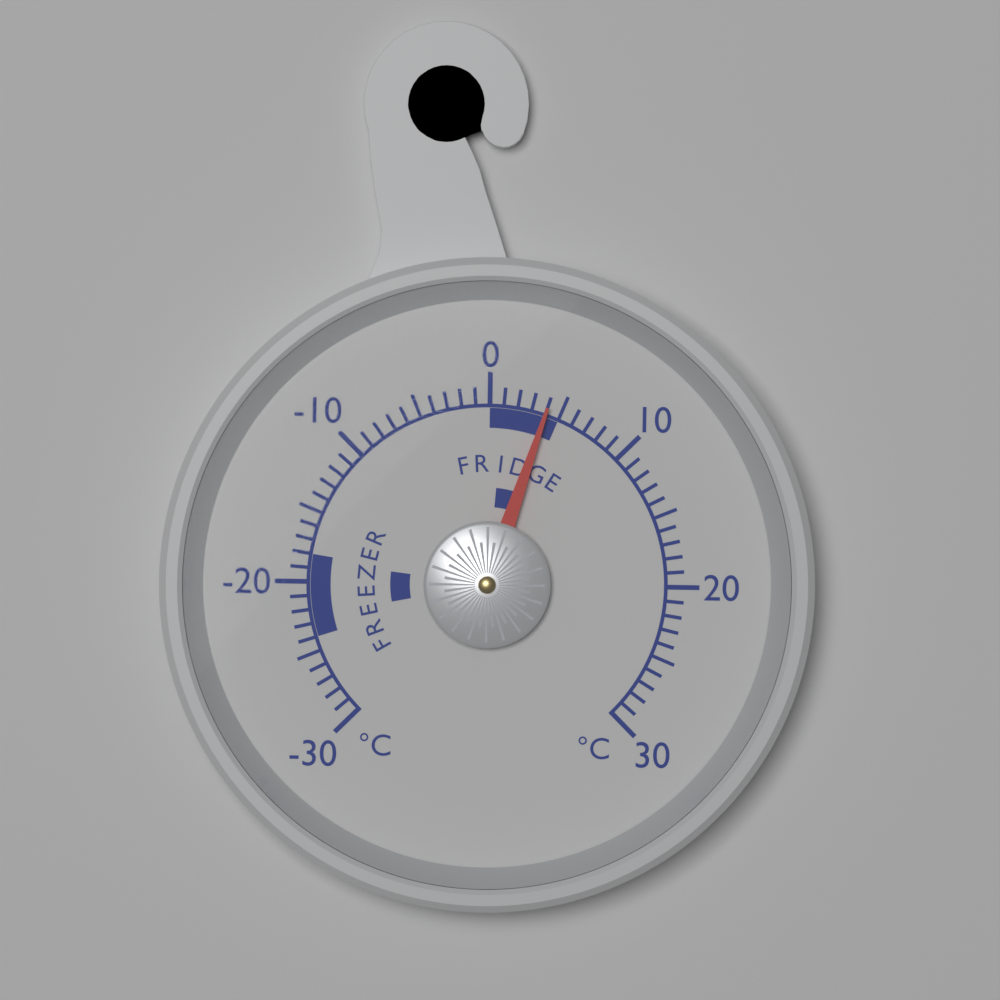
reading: 4 °C
